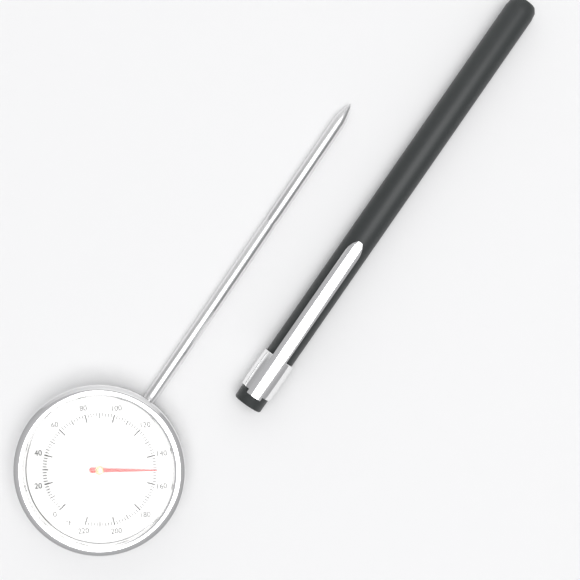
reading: 150 °F
